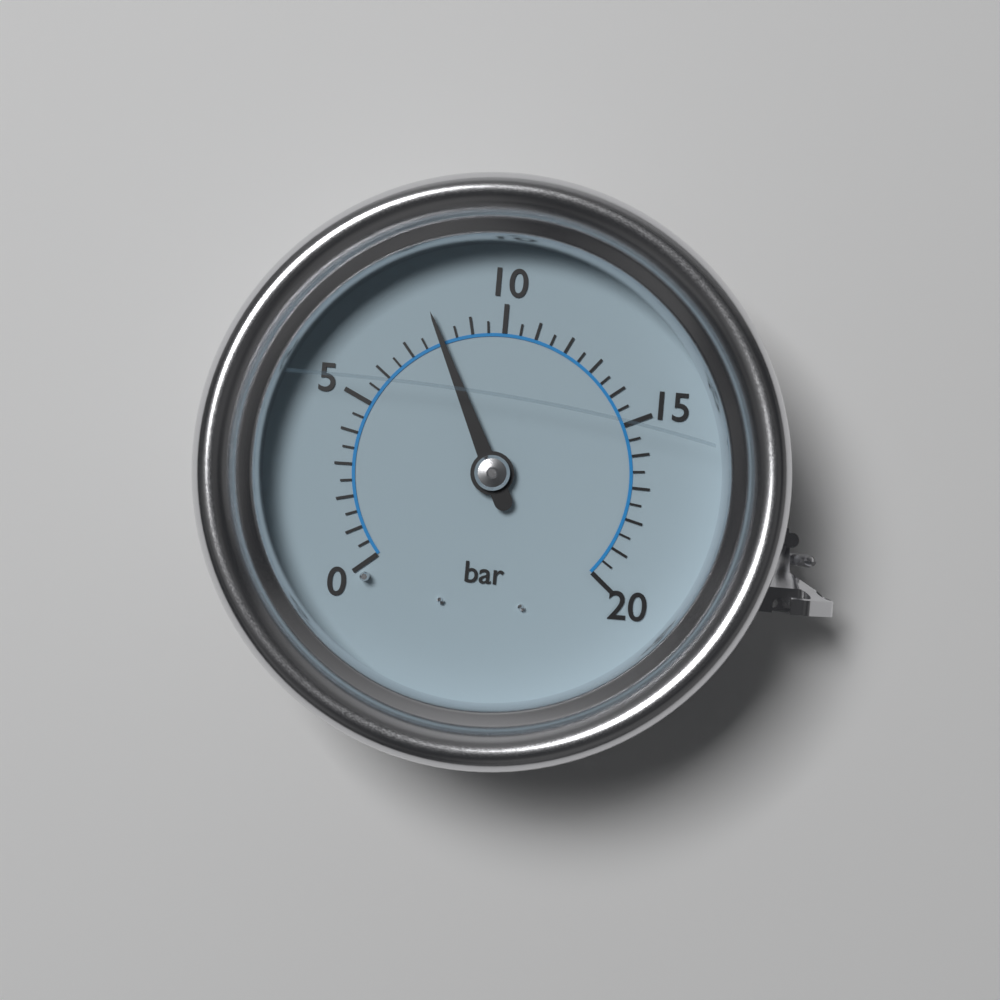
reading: 8.0 bar
